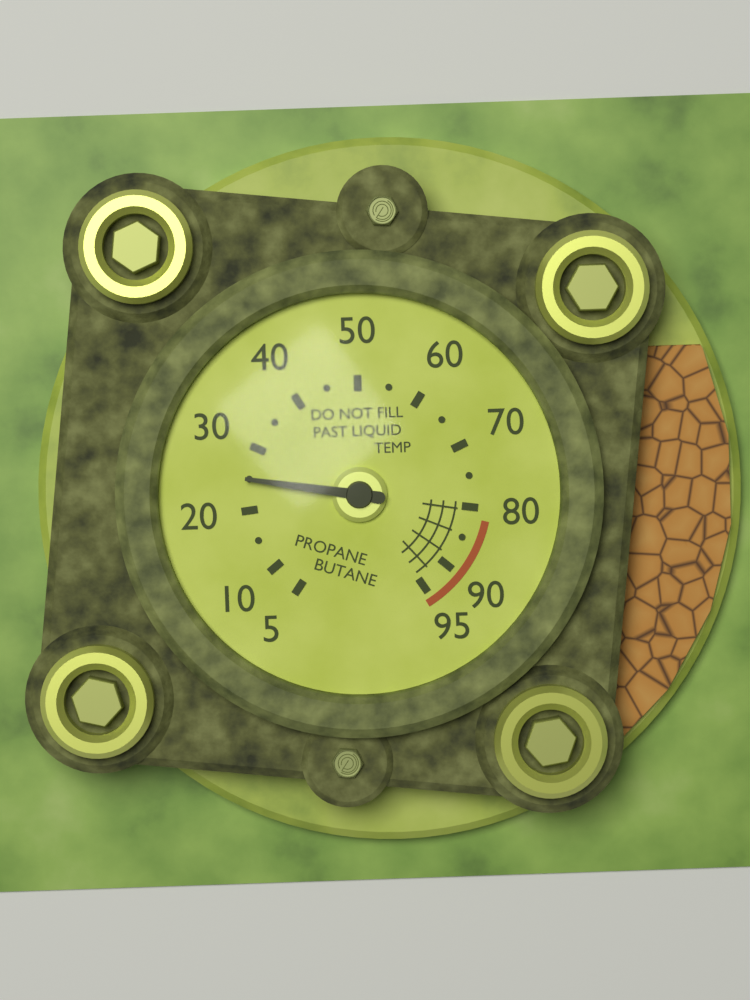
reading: 25 (no unit)
